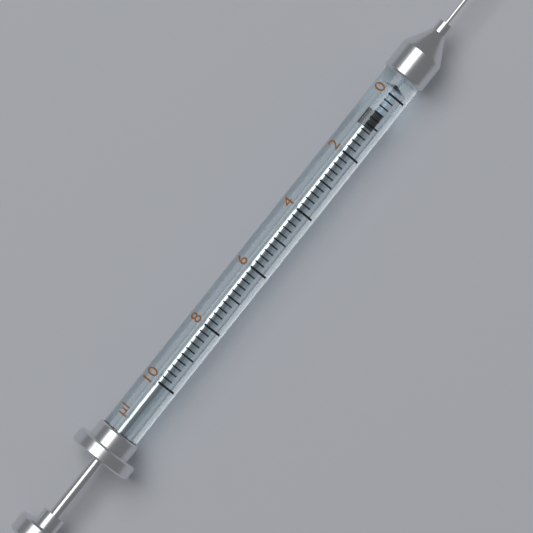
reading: 0.6 µl
